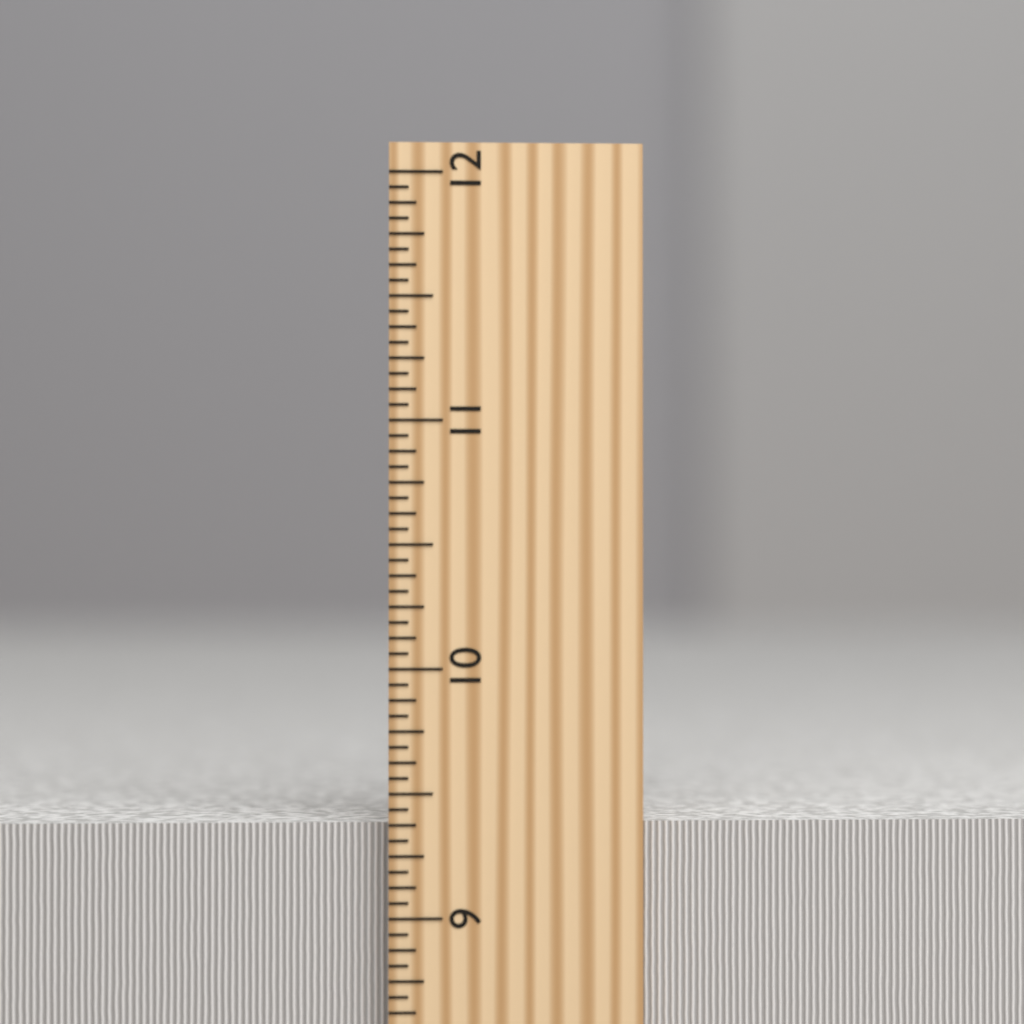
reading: 9.3750 inch
